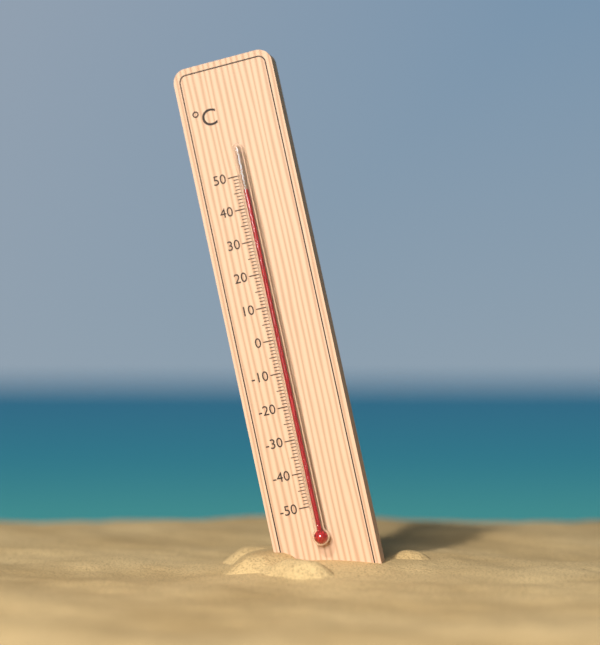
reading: 45 °C
